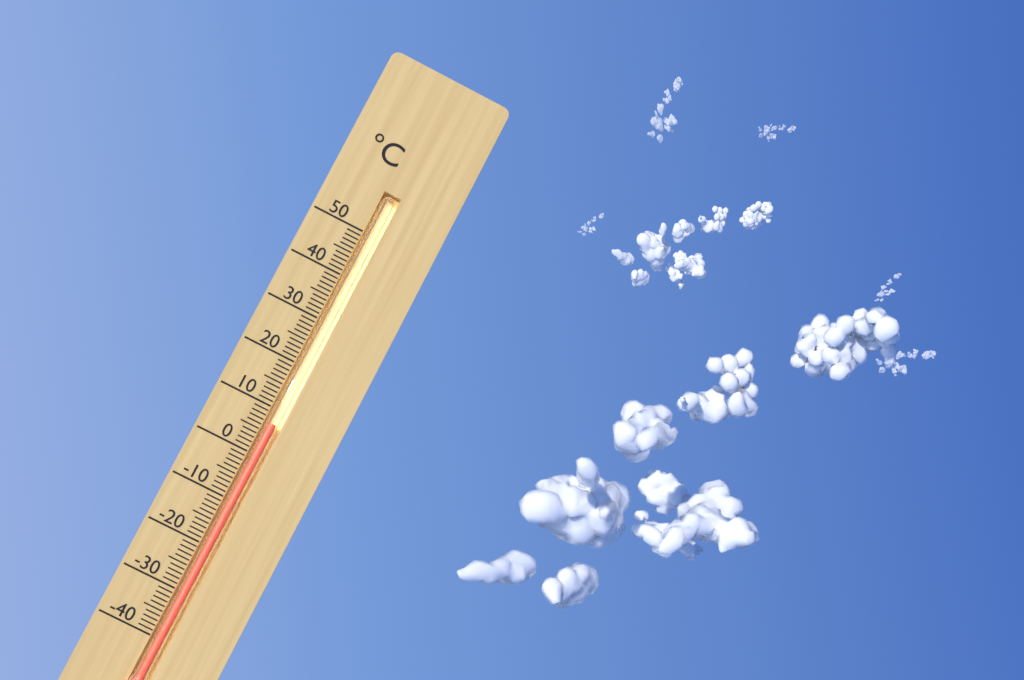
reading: 7 °C
